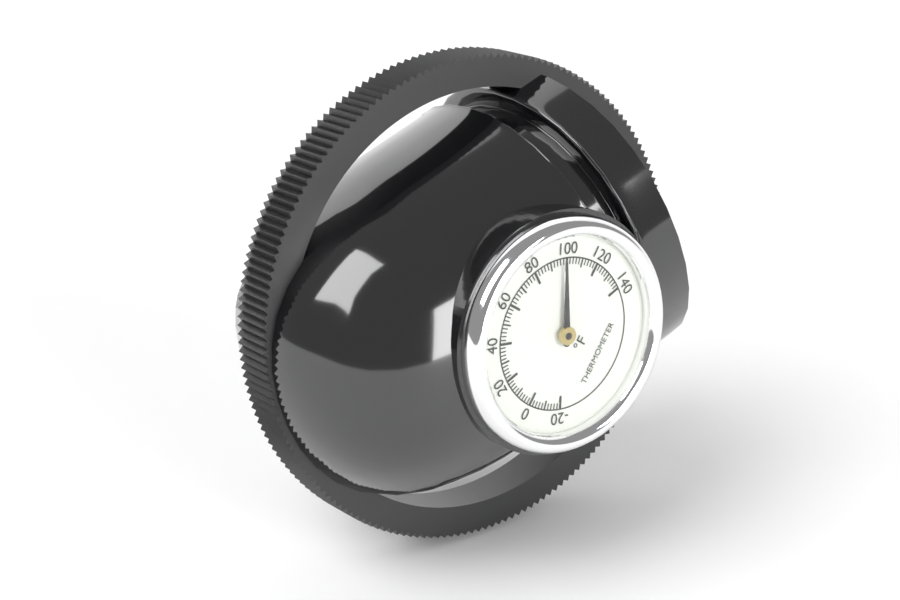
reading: 98 °F
